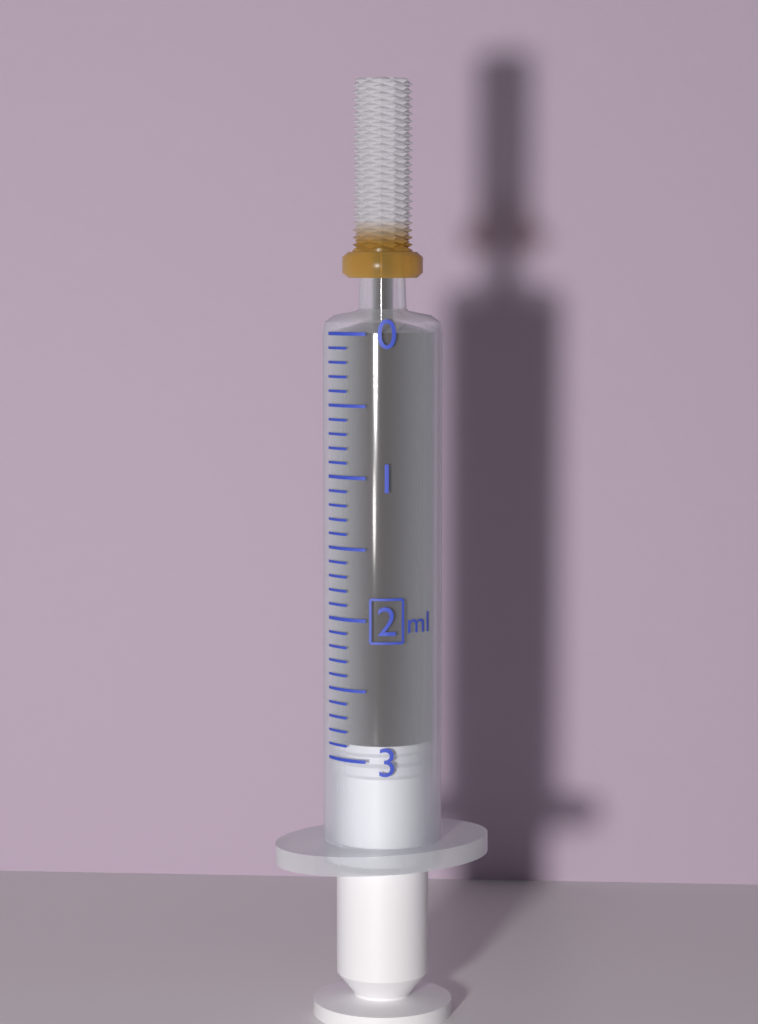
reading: 2.9 ml
